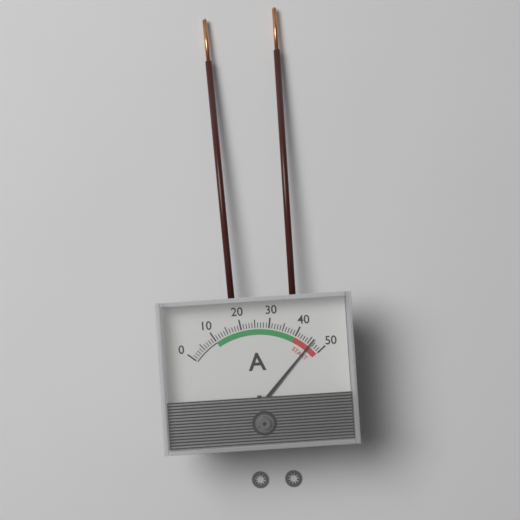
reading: 46 A
